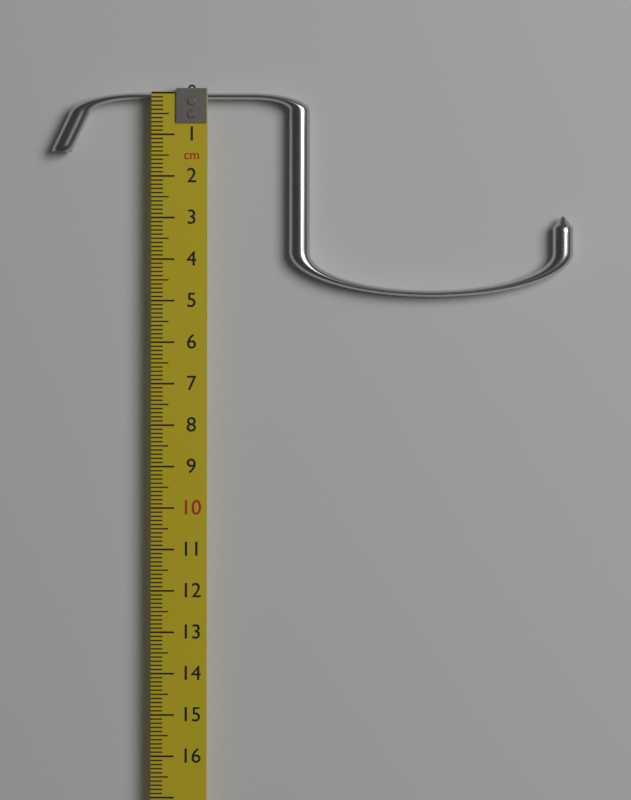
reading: 4.9 cm
